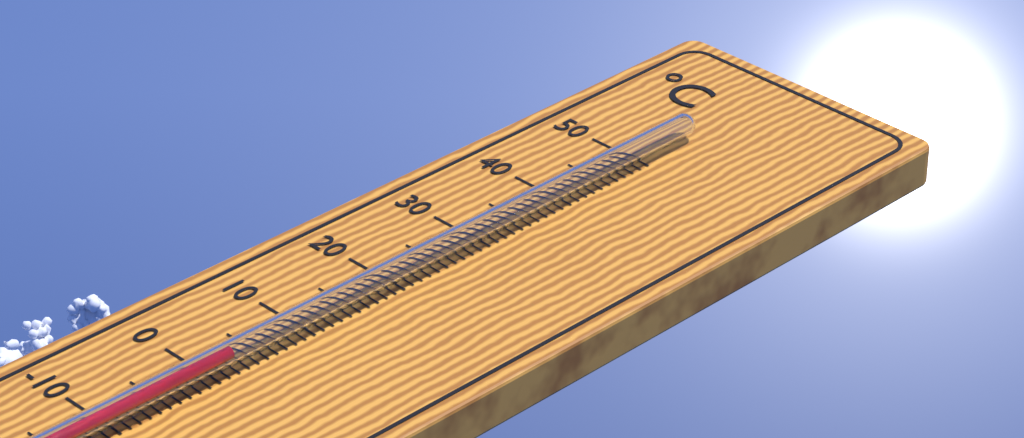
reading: 2 °C
